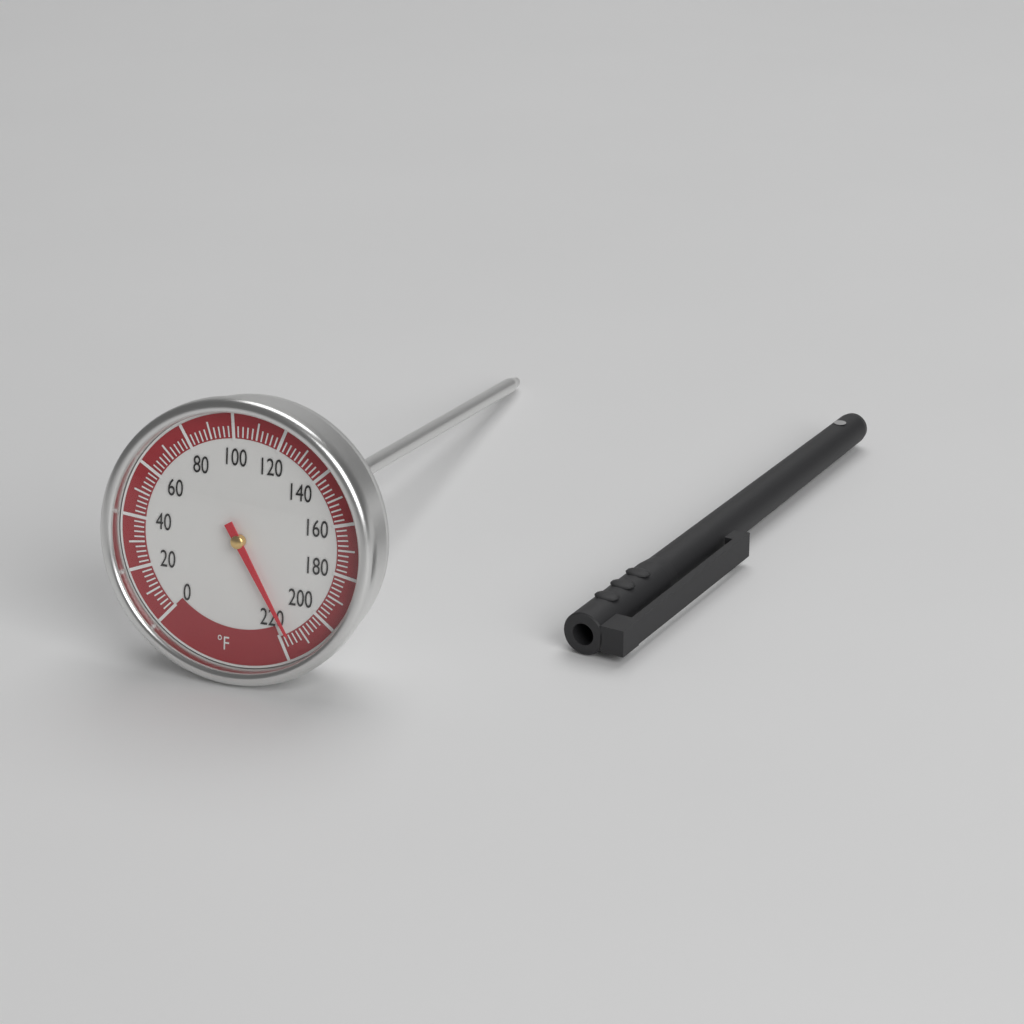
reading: 216 °F
